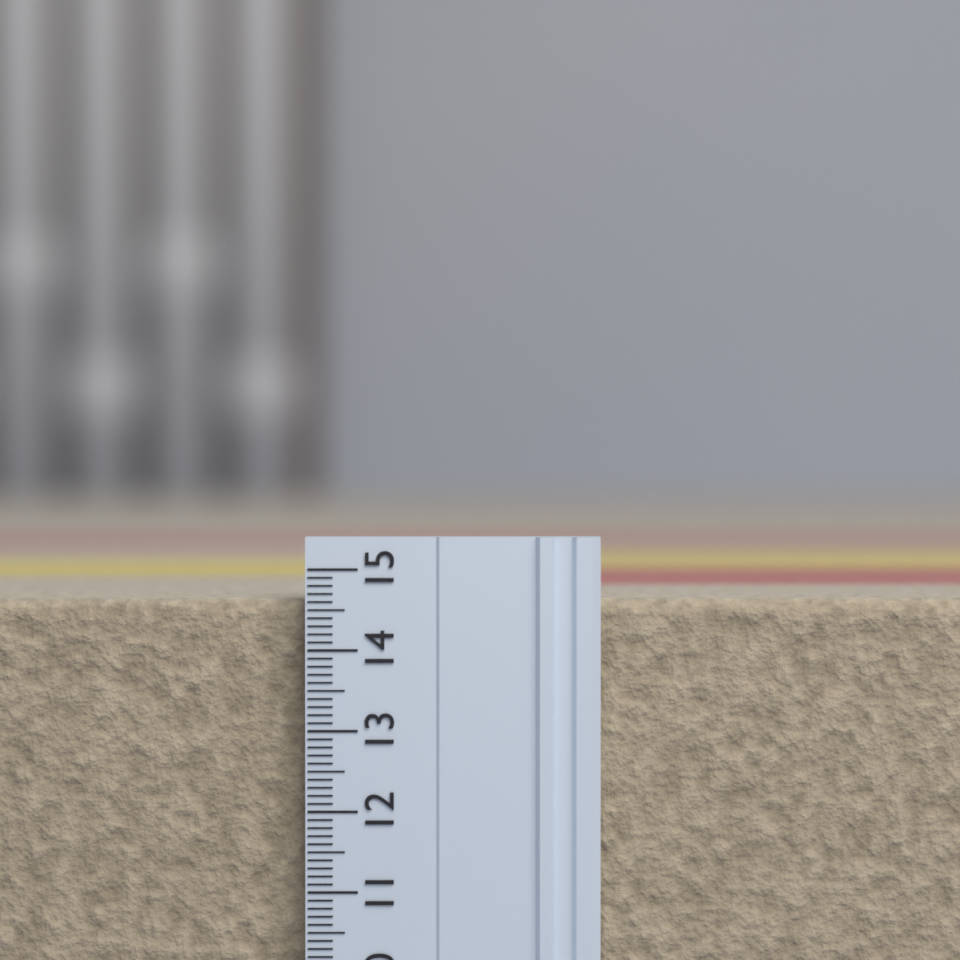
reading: 14.6 (no unit)
